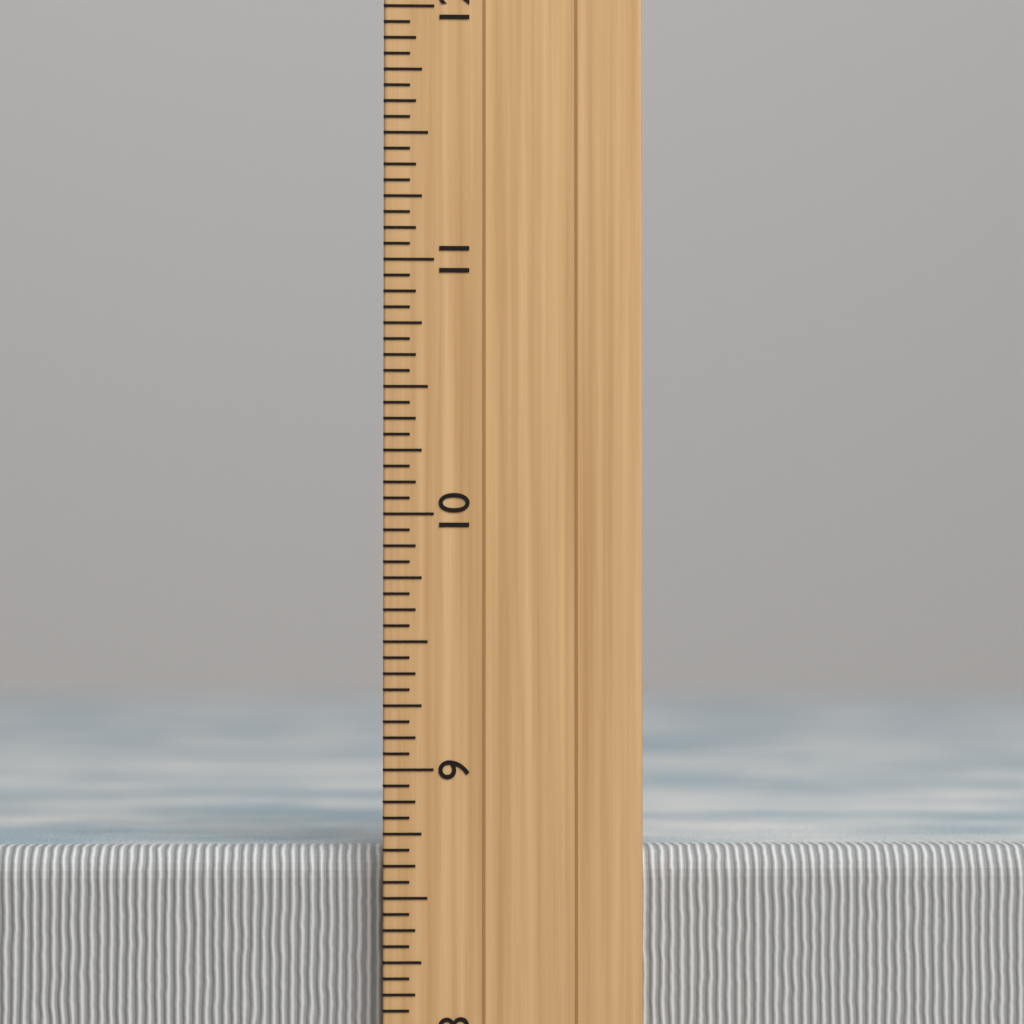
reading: 8.6875 inch
